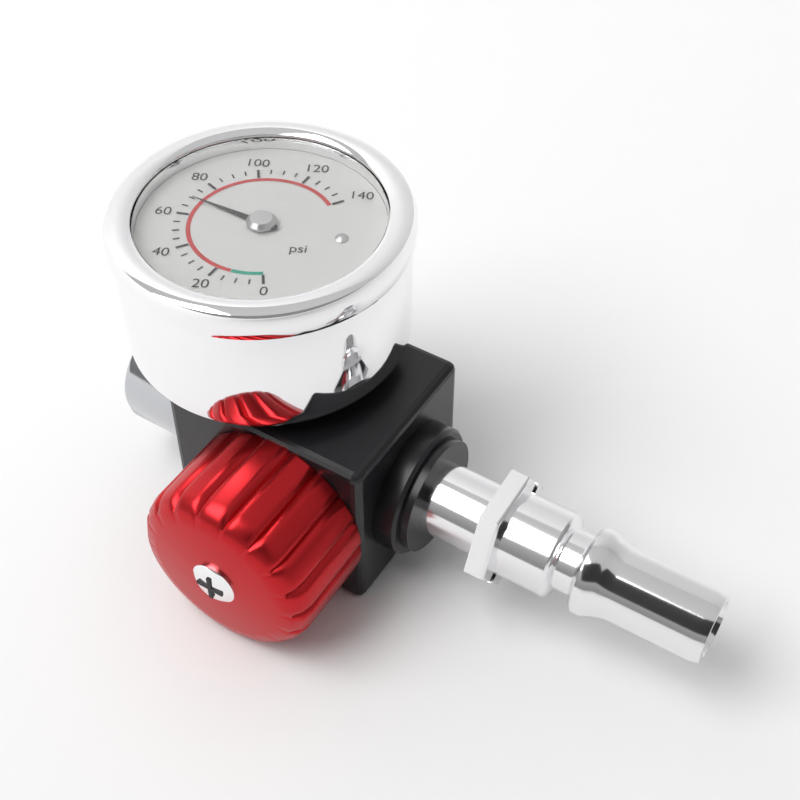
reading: 70 psi
